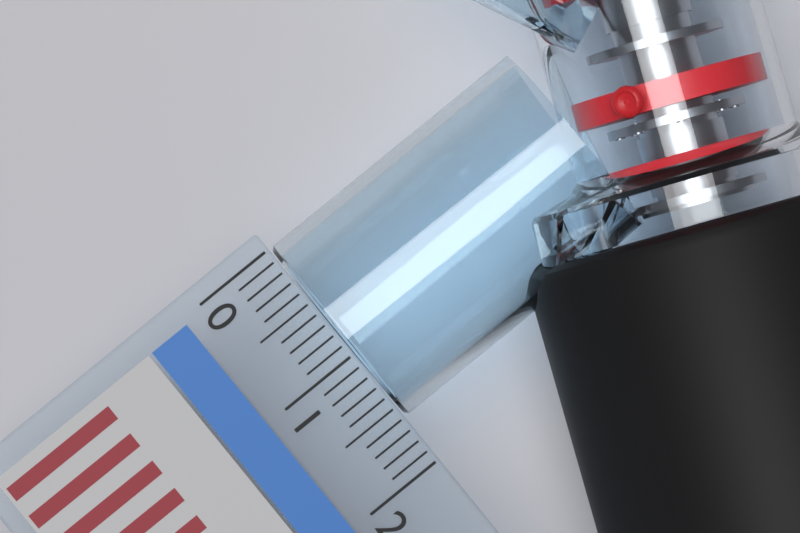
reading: 1.6 (no unit)
